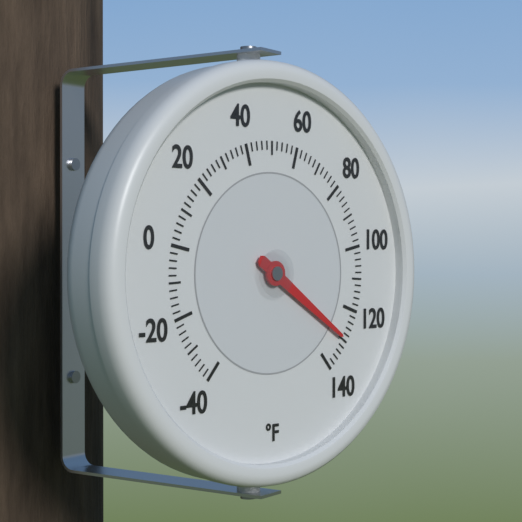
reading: 130 °F
